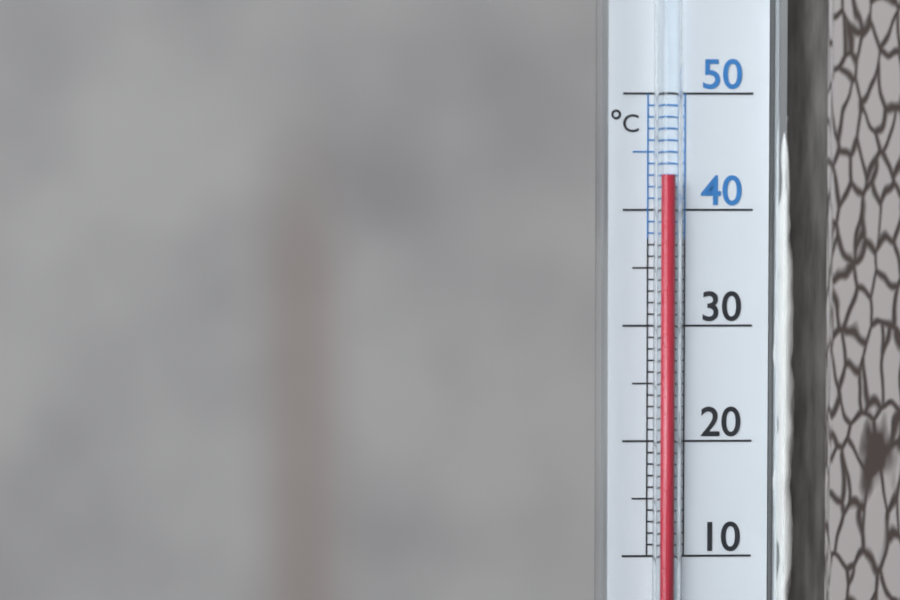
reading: 43 °C
